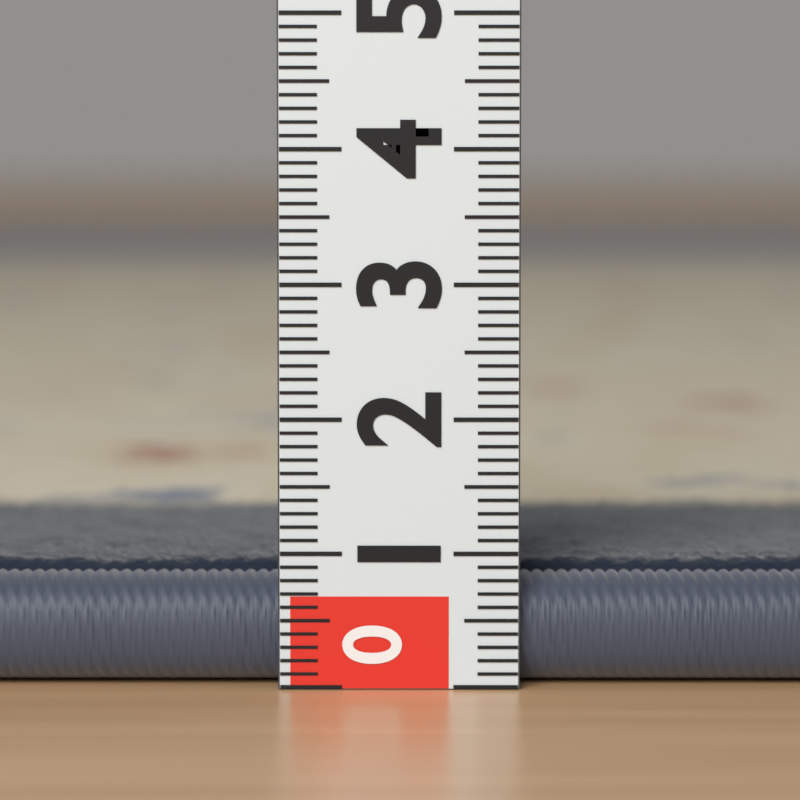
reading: 0.9 (no unit)
